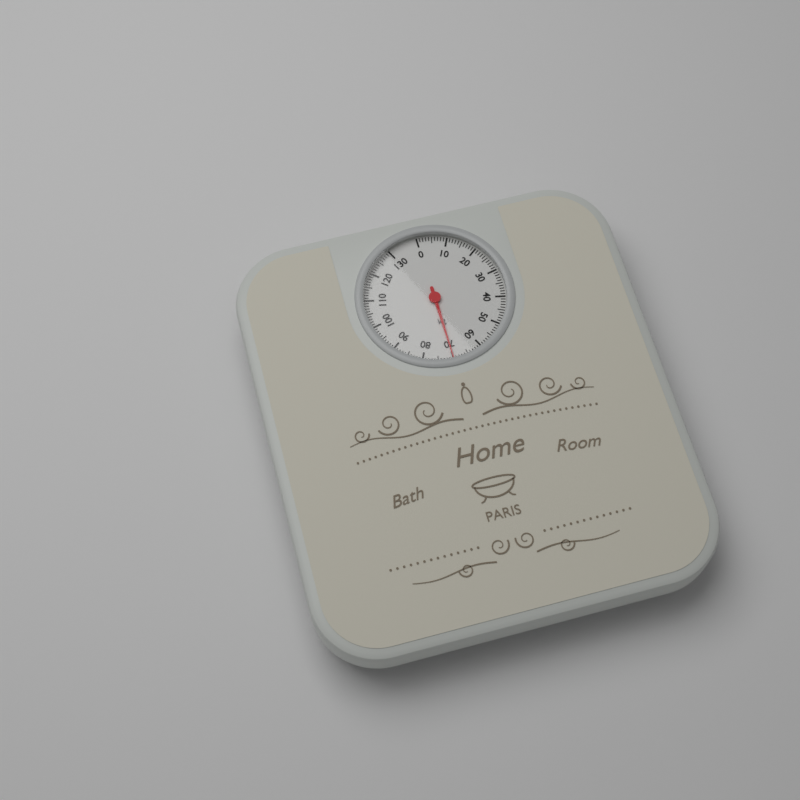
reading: 70 kg
